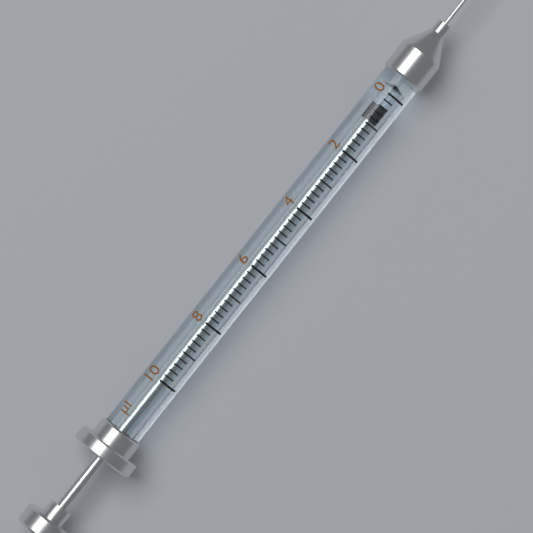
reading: 0.4 µl
